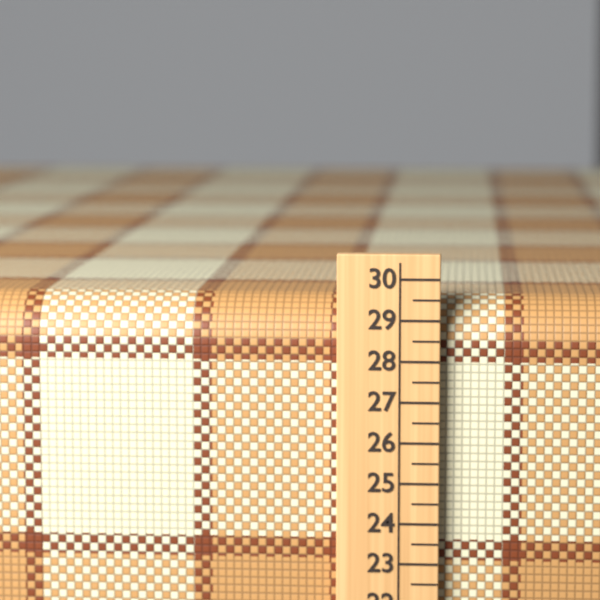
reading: 29.5 (no unit)
